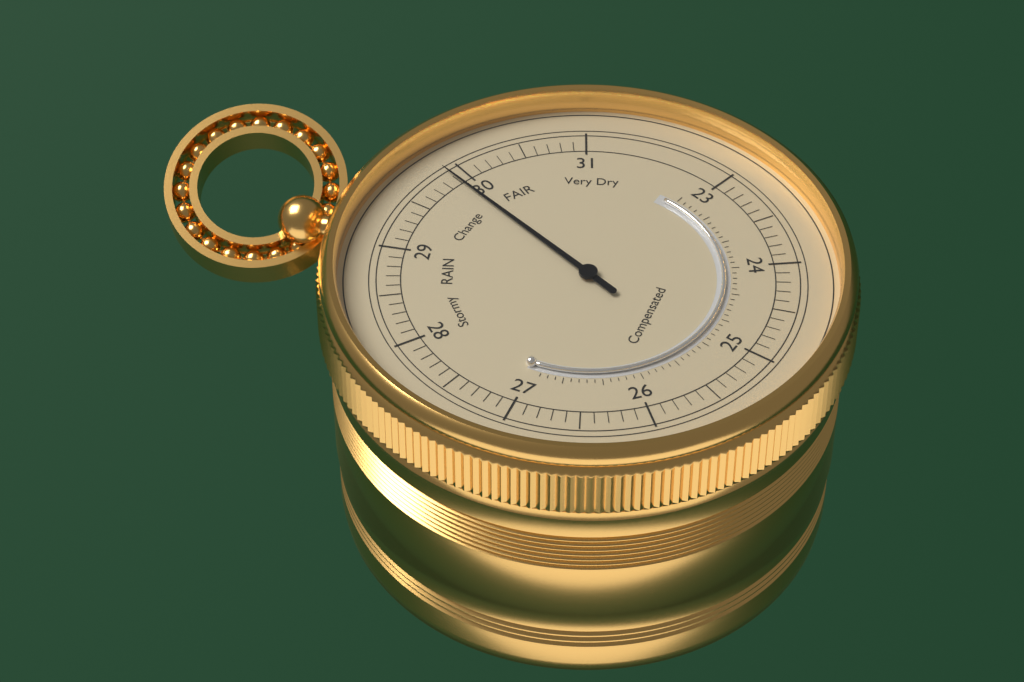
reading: 29.9 (no unit)
